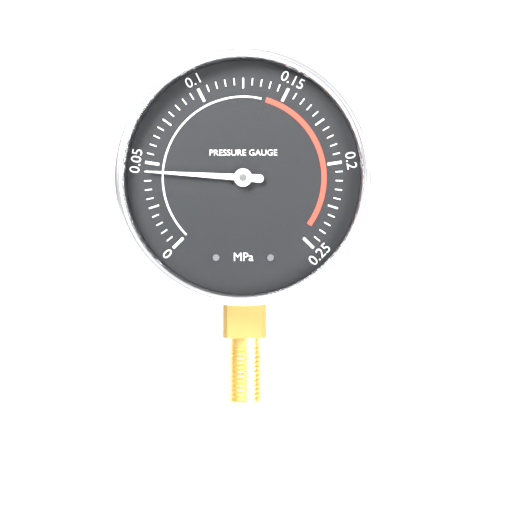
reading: 0.045 MPa
